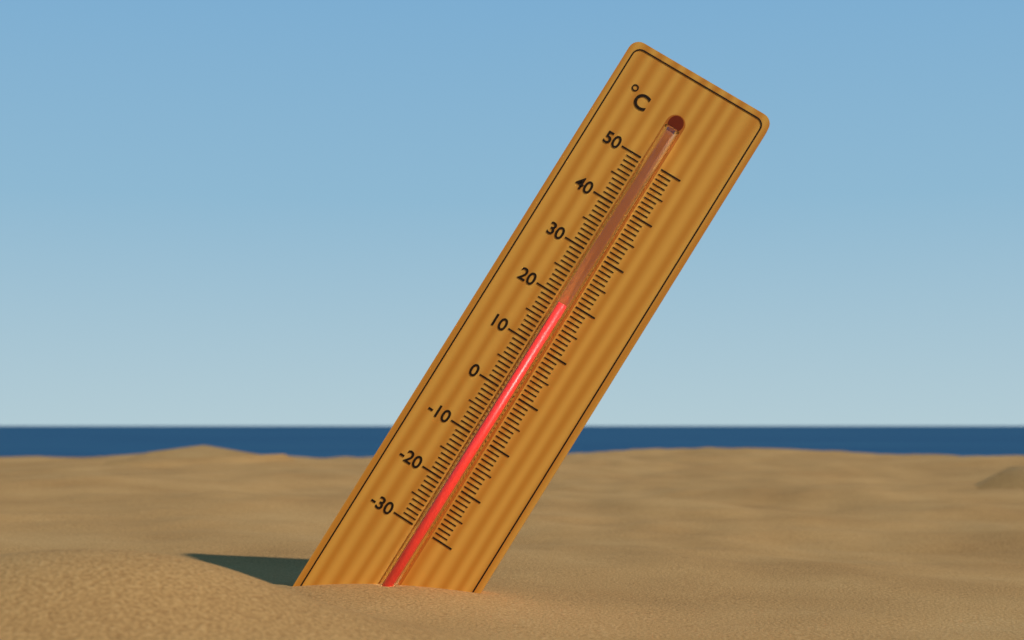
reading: 19 °C
